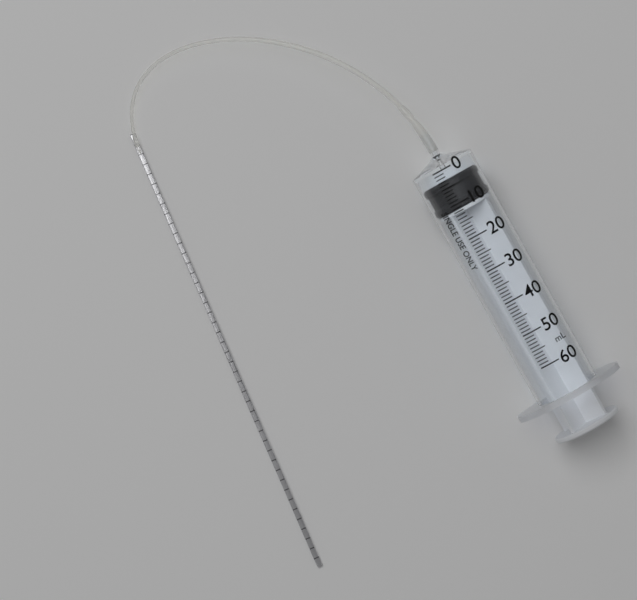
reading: 3 ml
